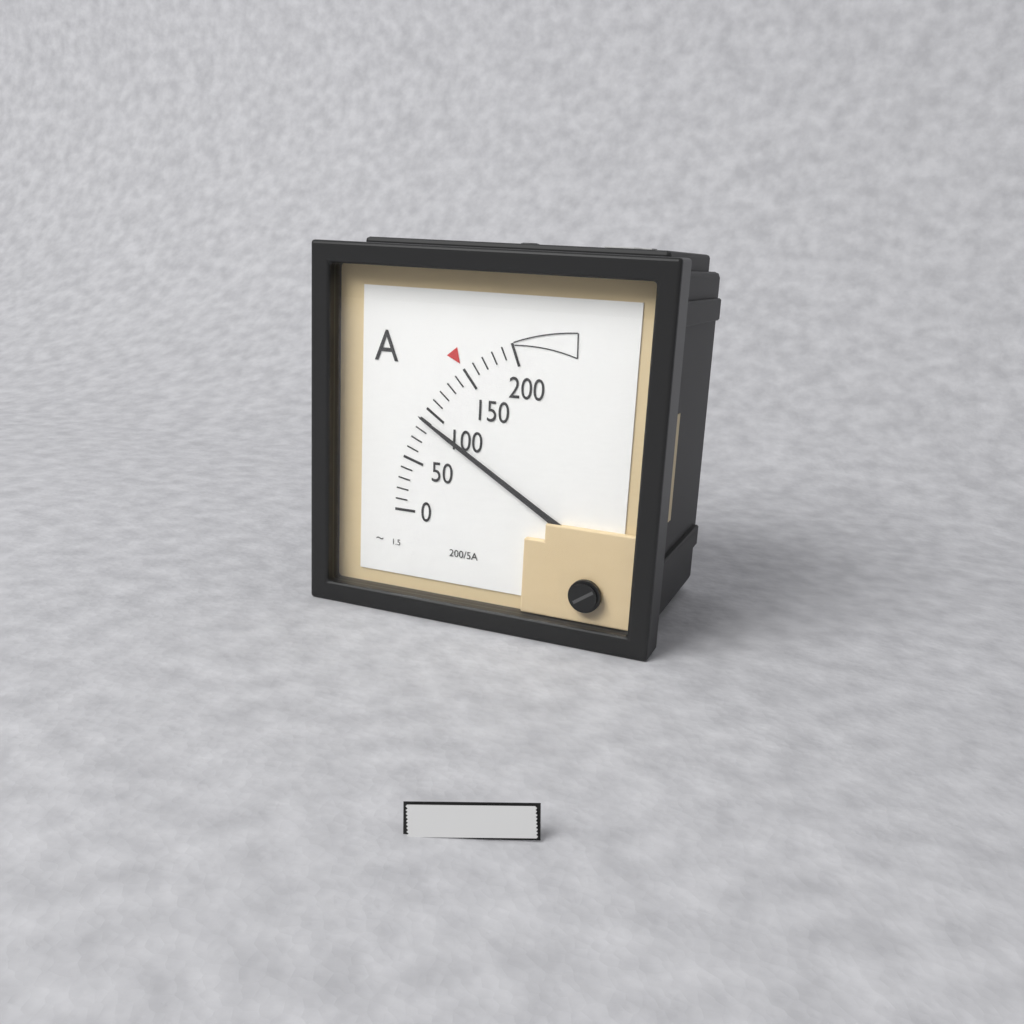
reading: 90 A
